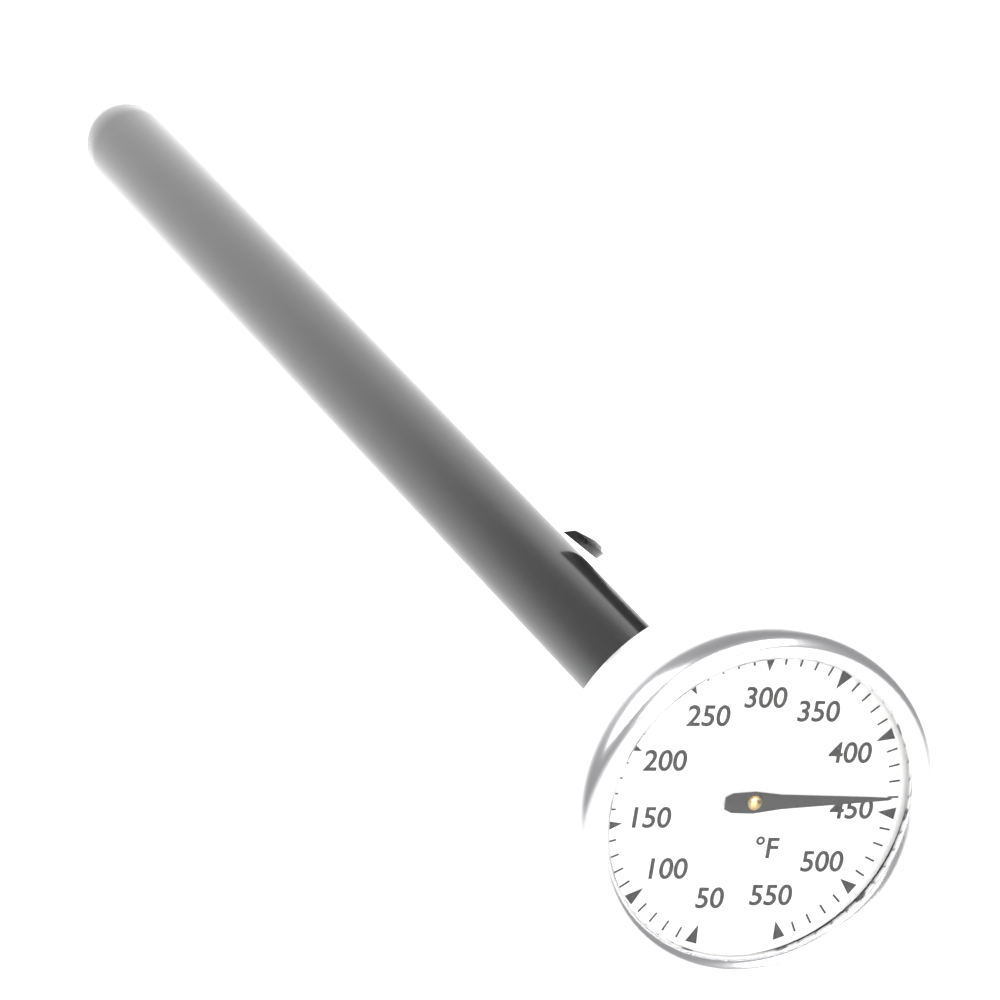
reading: 440 °F
